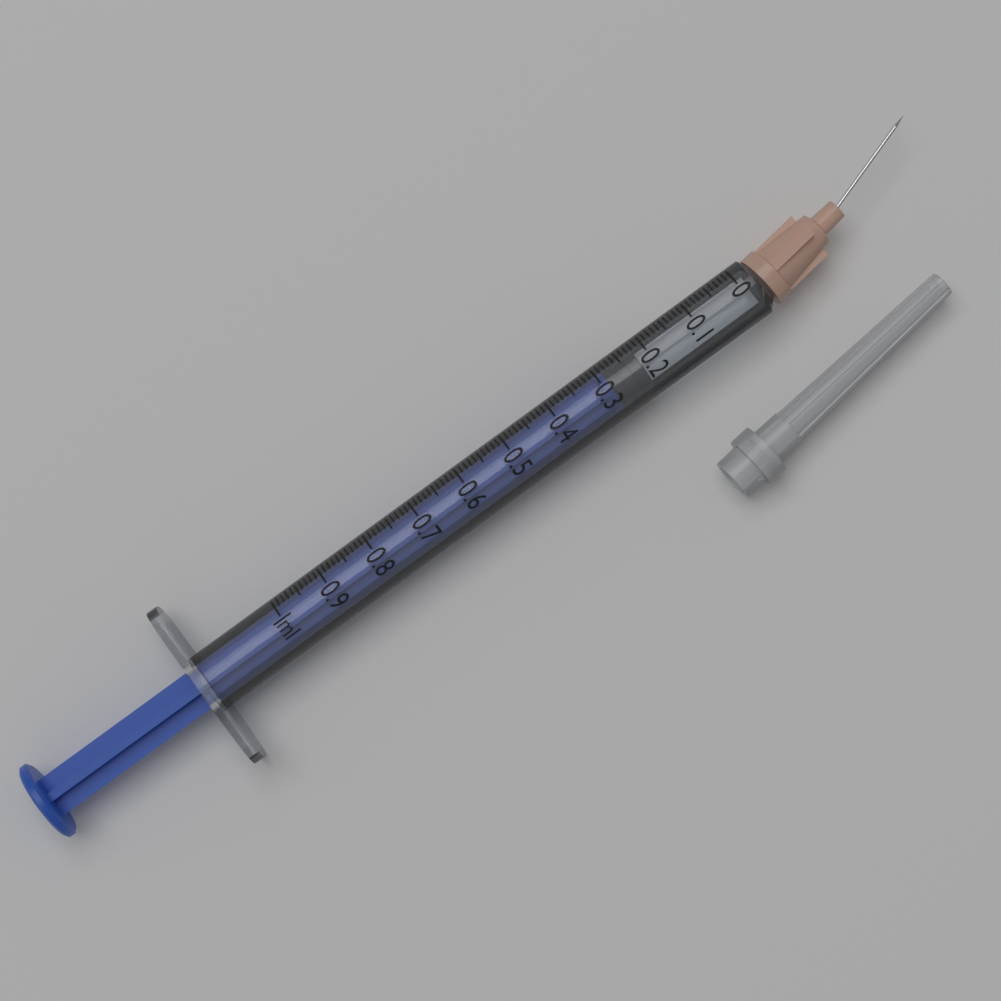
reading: 0.22 ml
